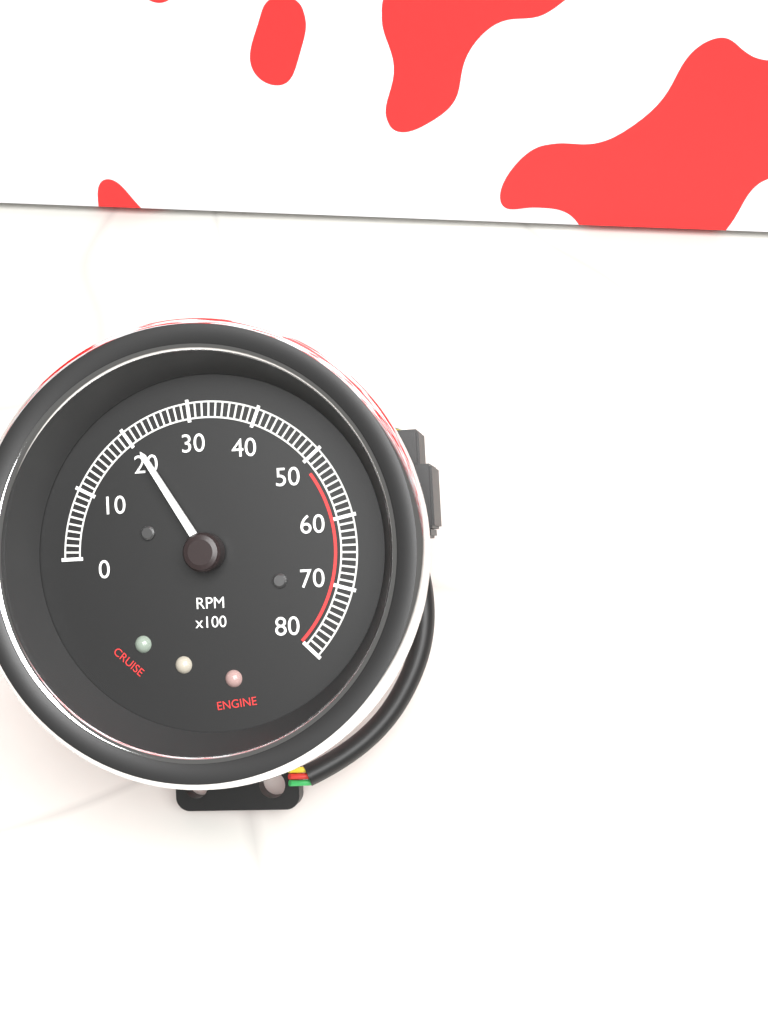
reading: 2100 RPM
